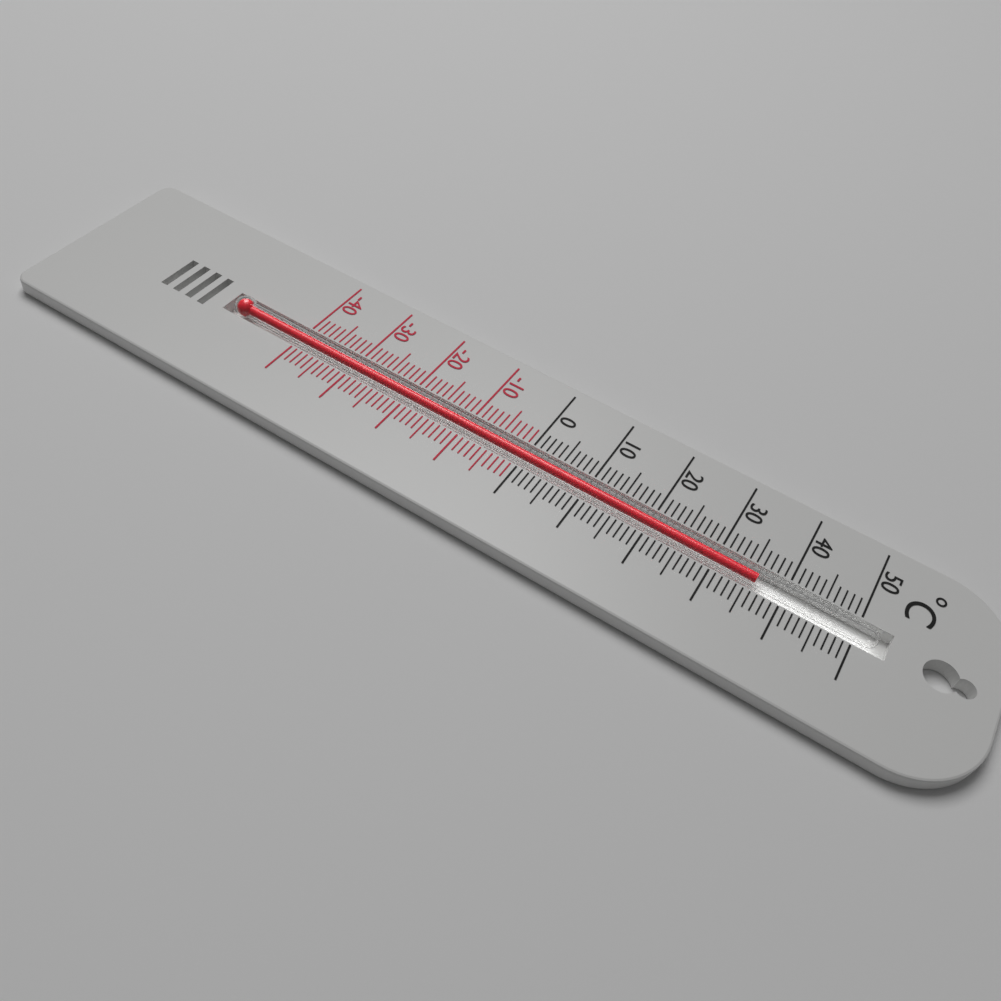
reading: 36 °C
